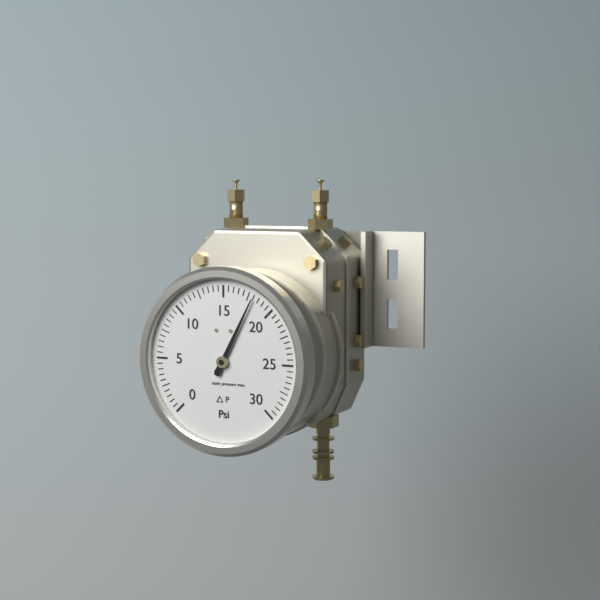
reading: 18.0 psi
